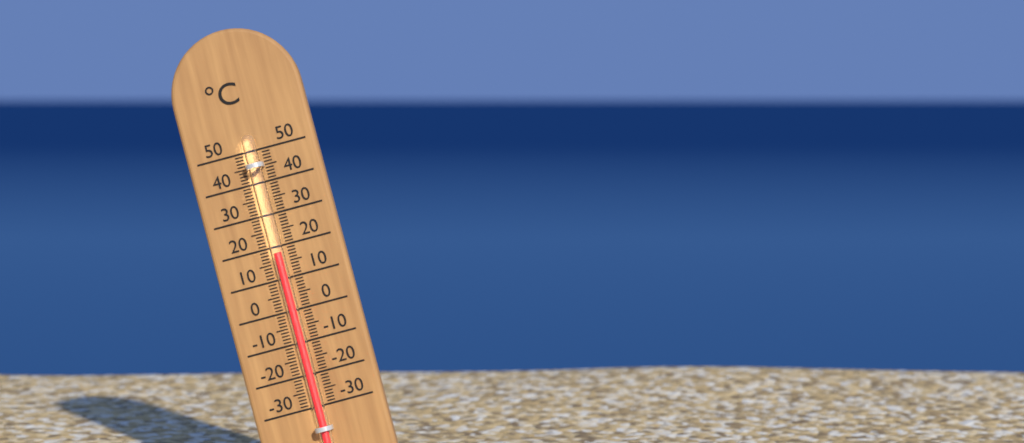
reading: 18 °C
